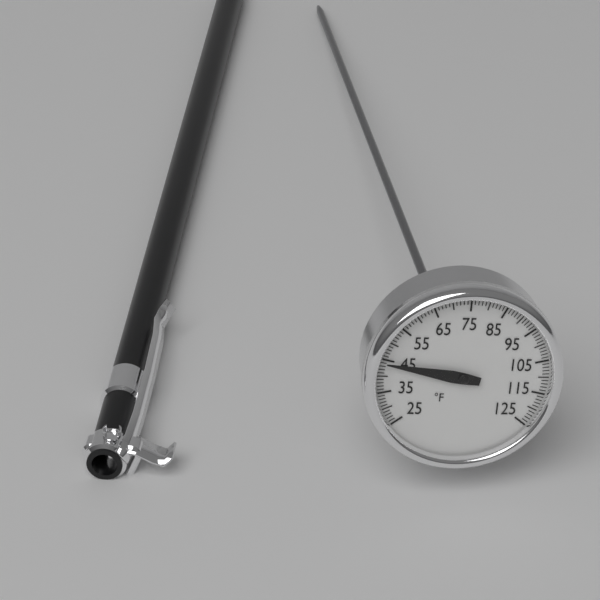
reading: 44 °F
